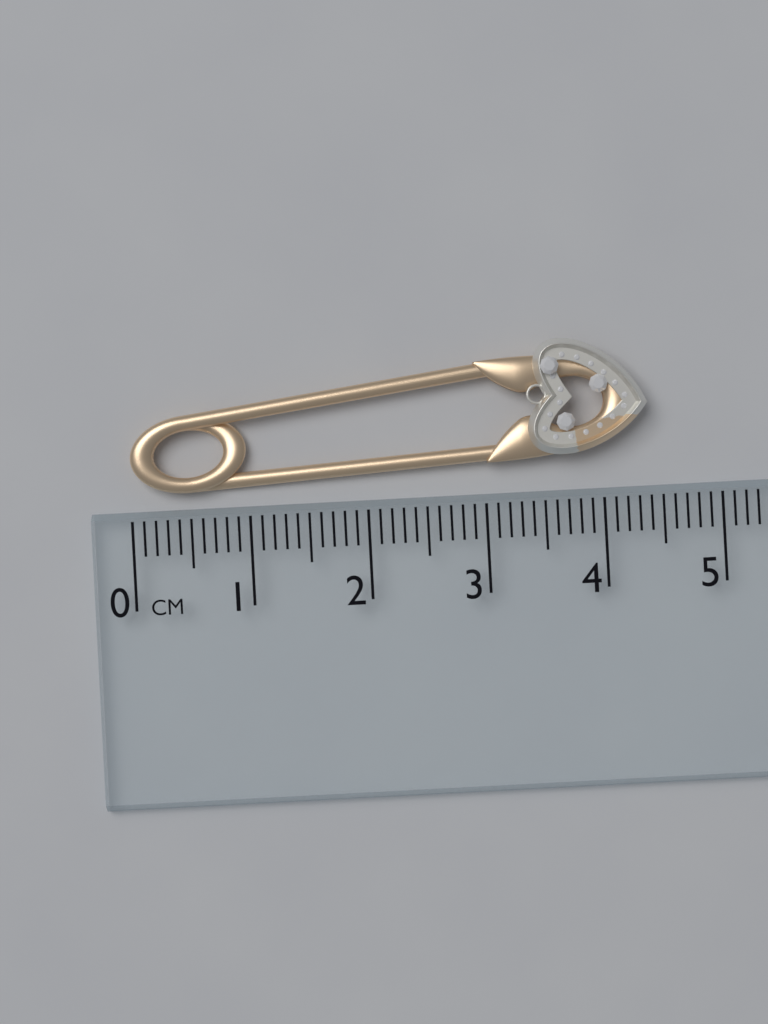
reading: 4.4 cm
